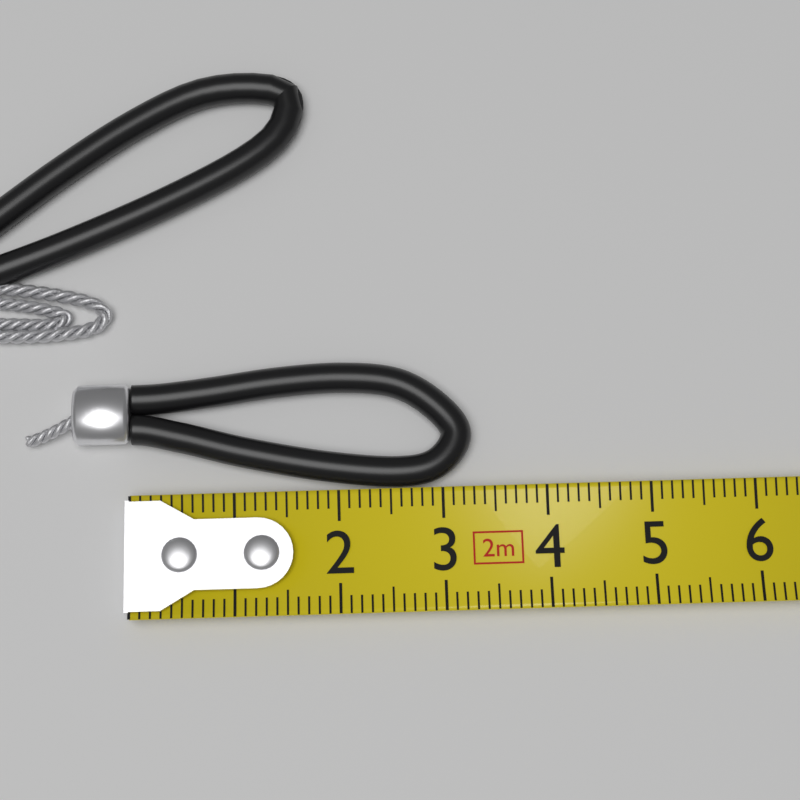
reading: 3.3 cm
